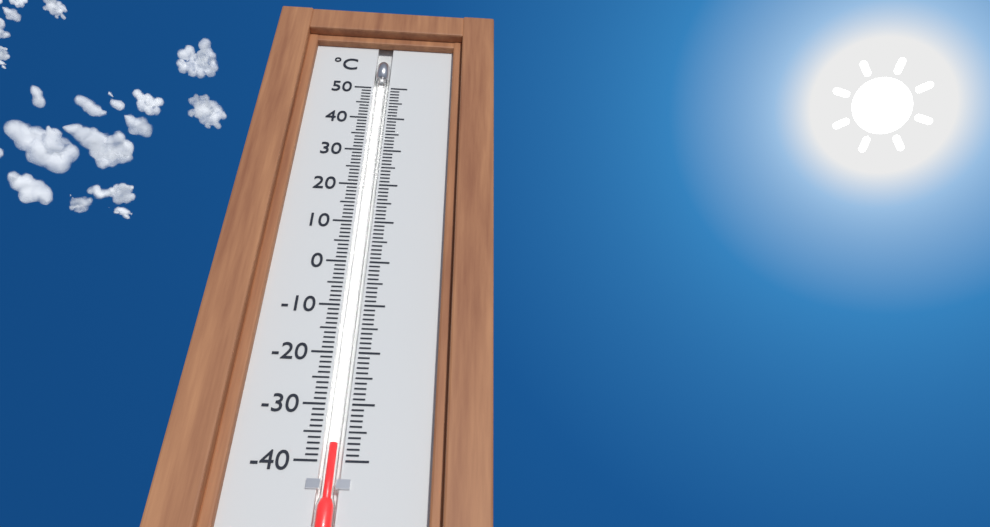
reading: -37 °C
